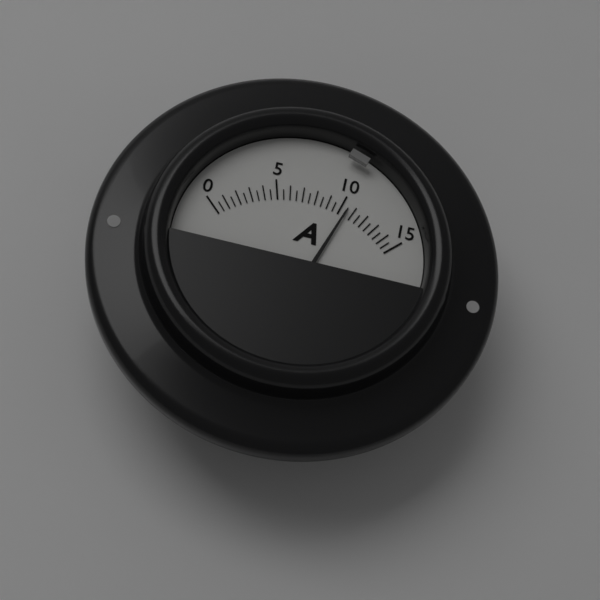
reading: 10.5 A
